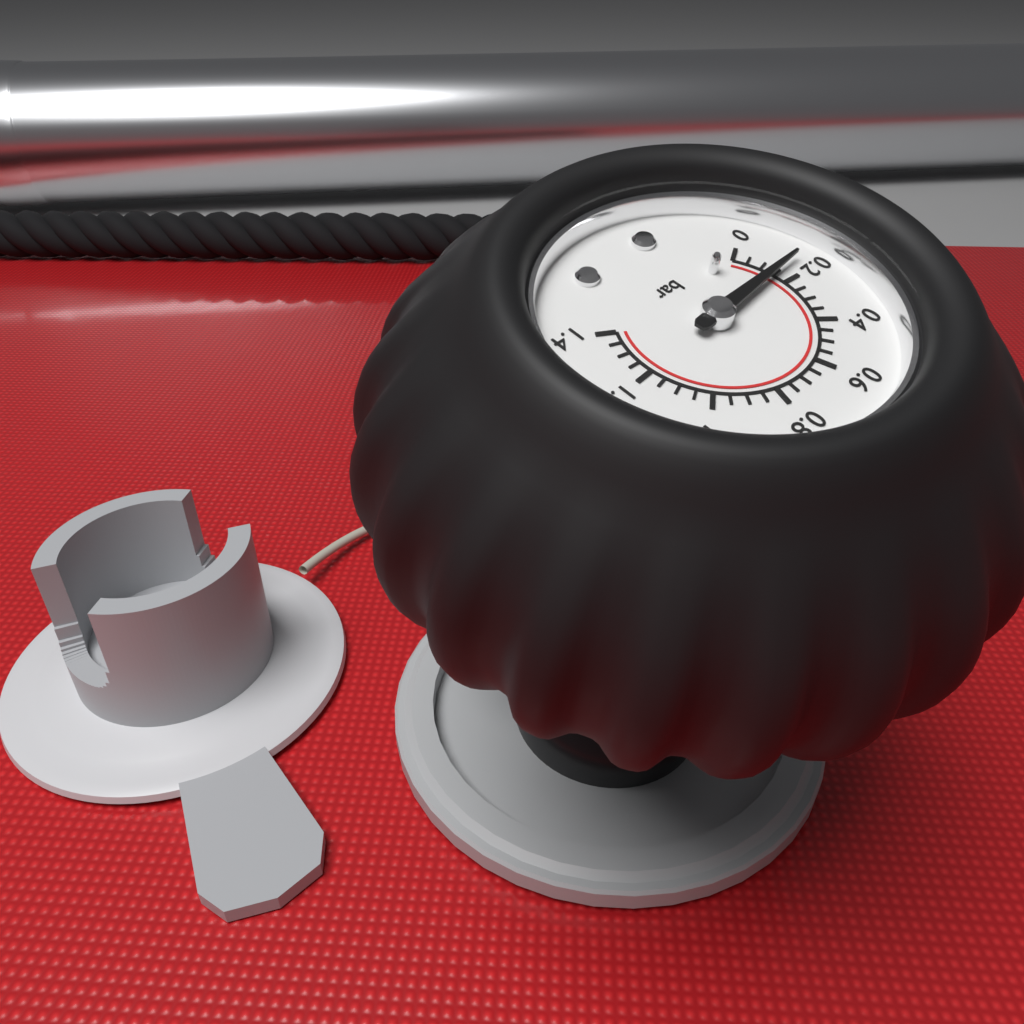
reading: 0.15 bar
